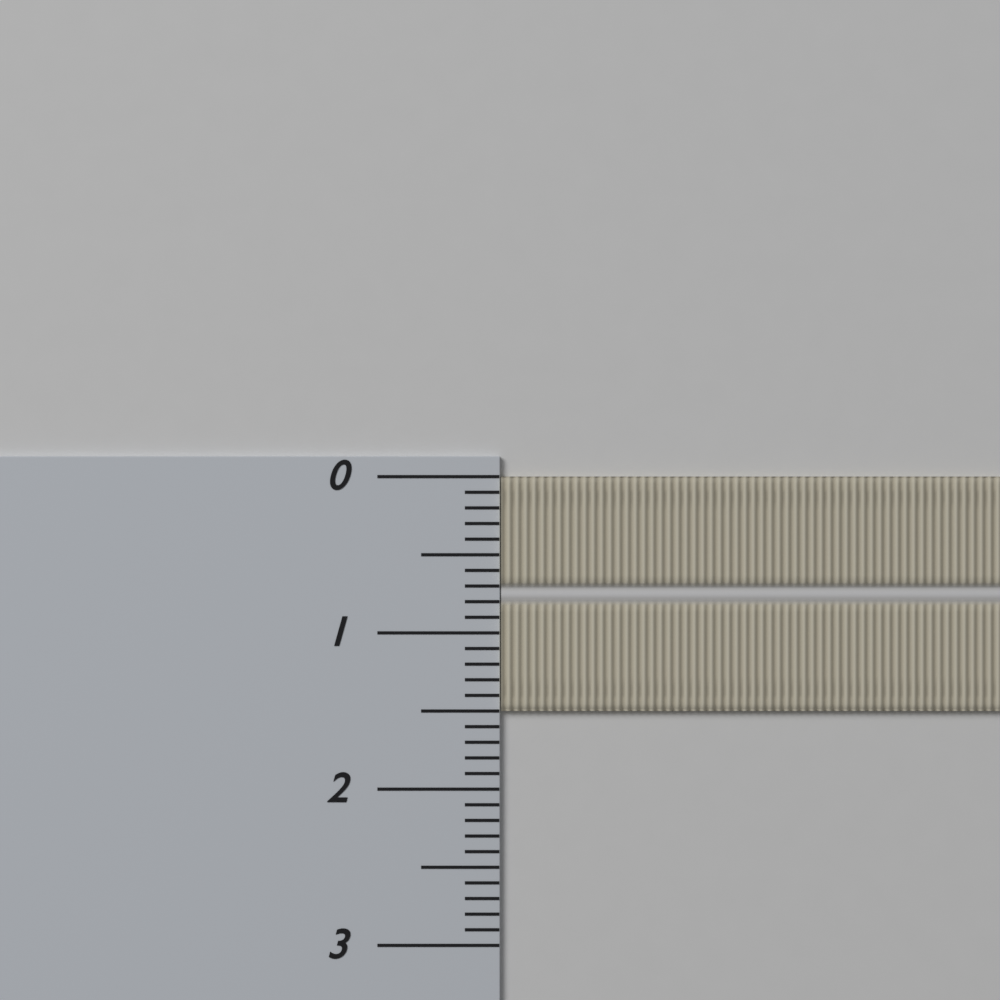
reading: 1.5 (no unit)
